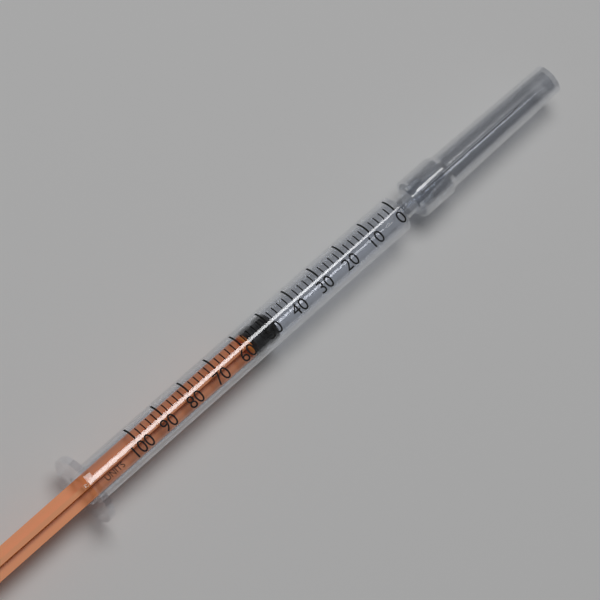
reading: 48 units
